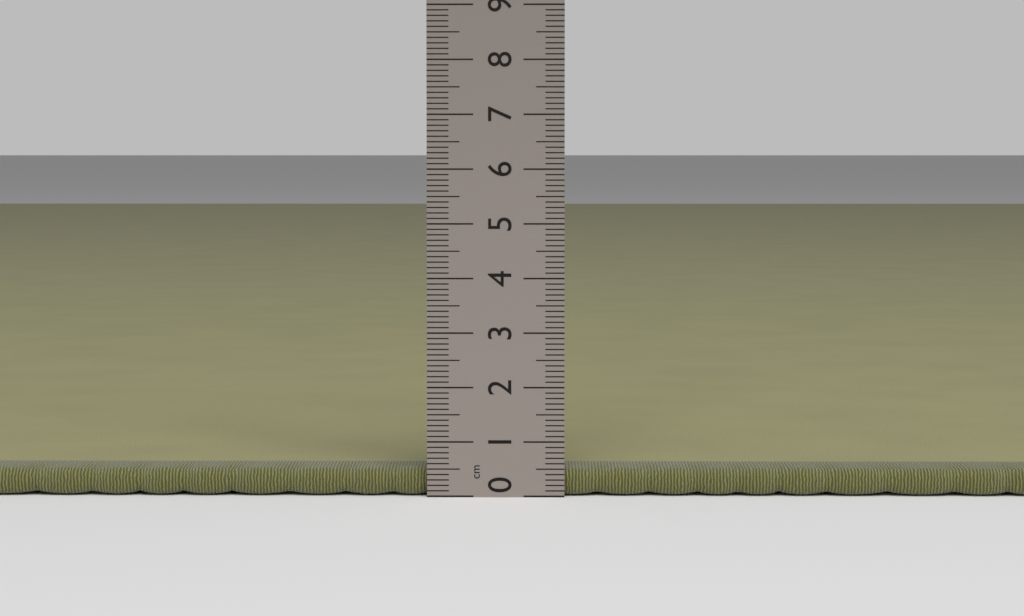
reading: 0.5 cm
